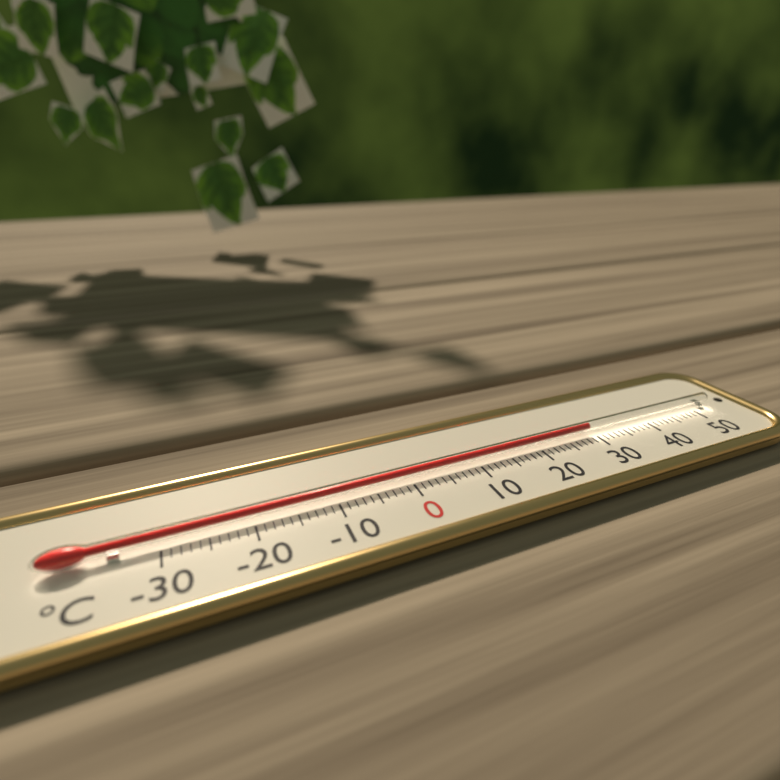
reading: 29 °C
